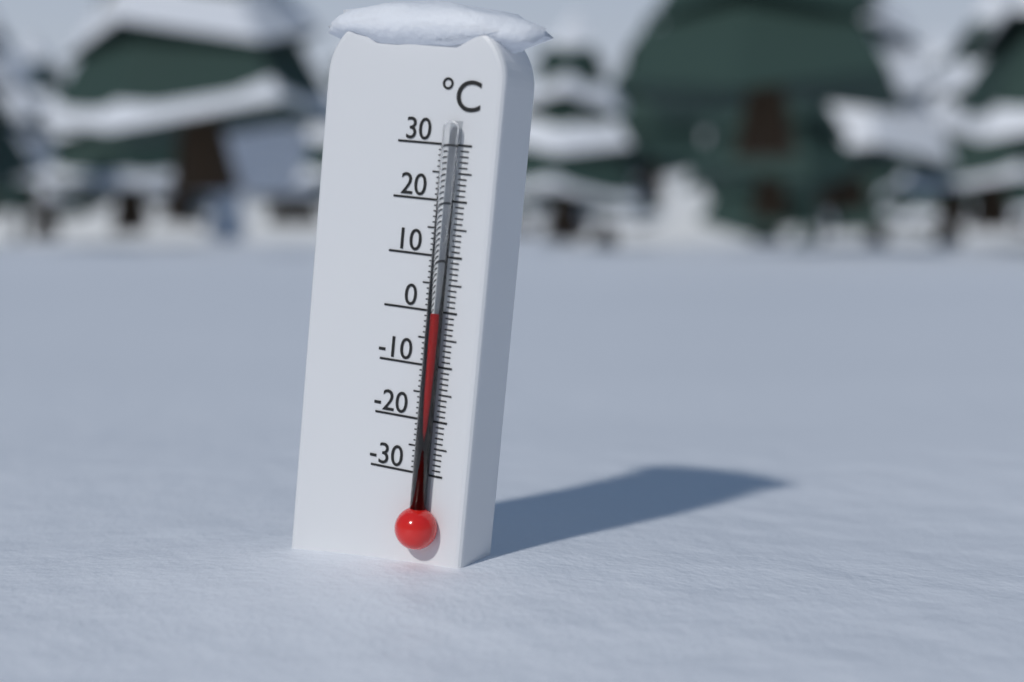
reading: 0 °C
